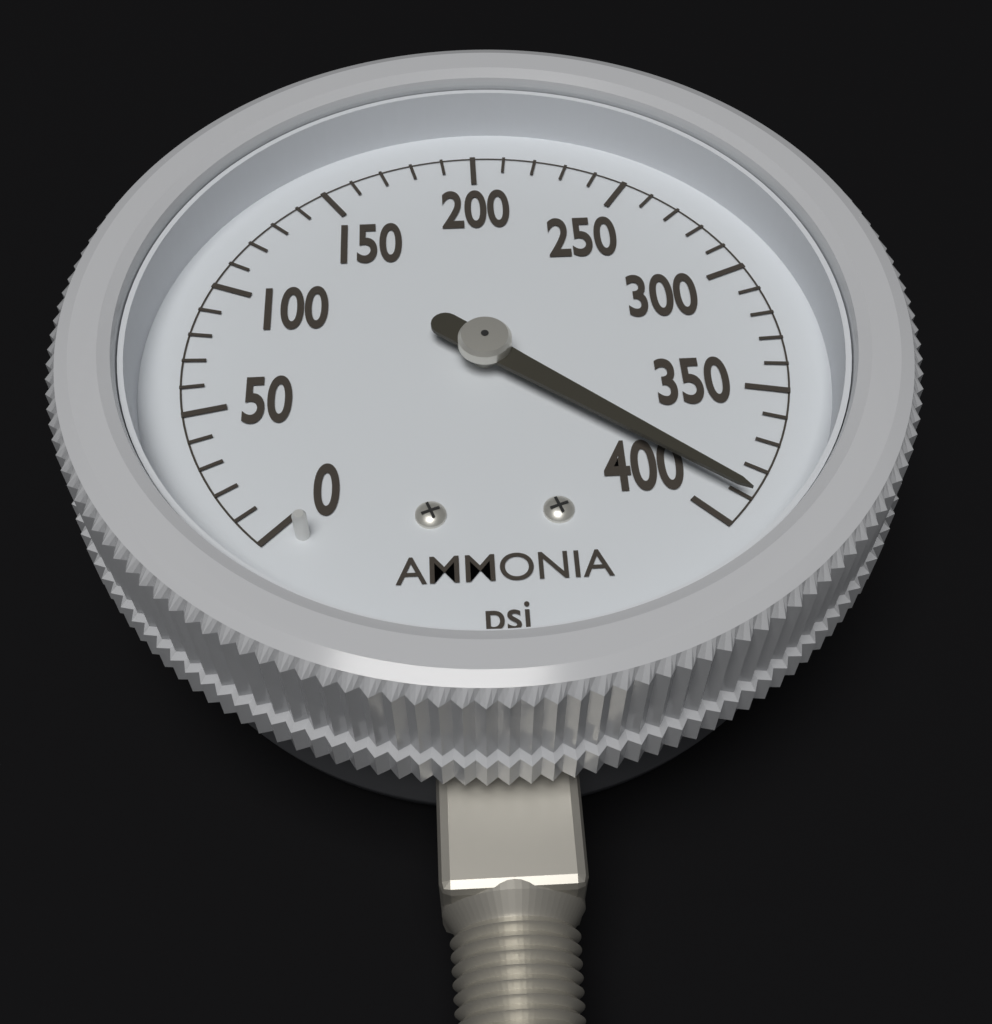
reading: 390 psi
